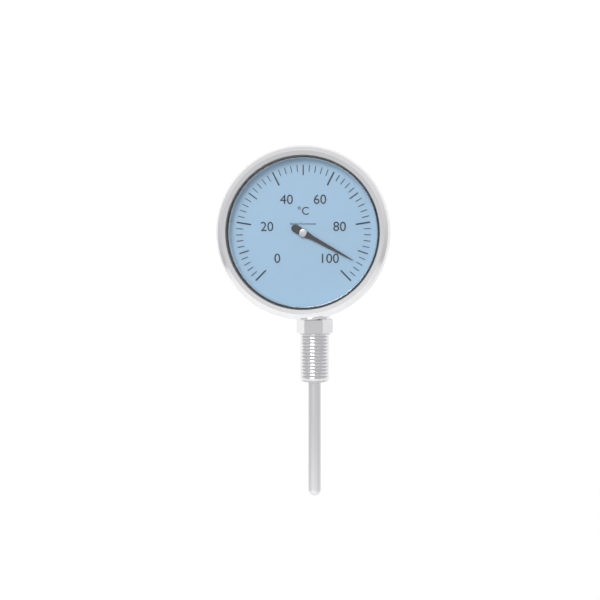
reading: 94 °C
